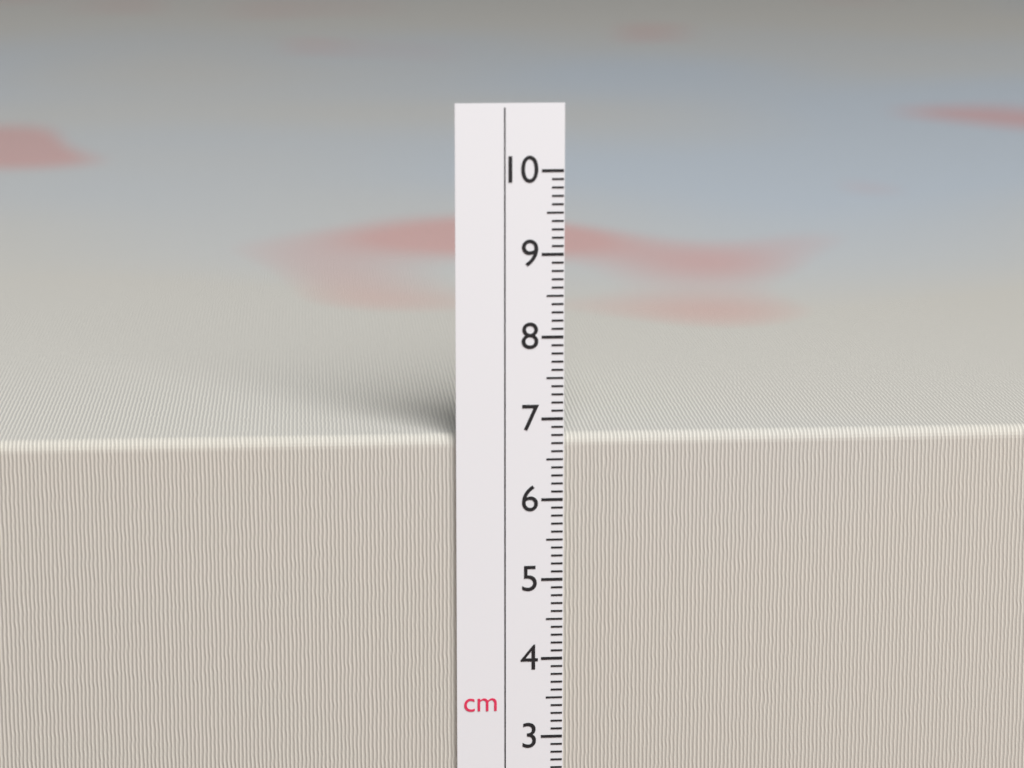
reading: 6.8 cm
